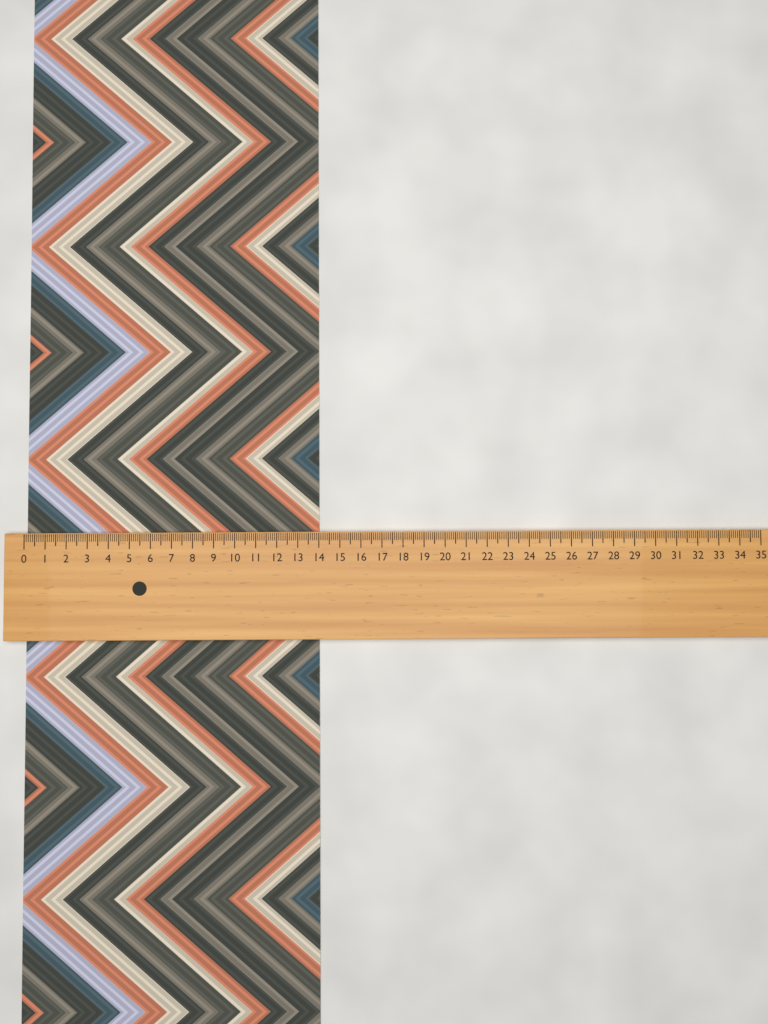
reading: 14.0 (no unit)
